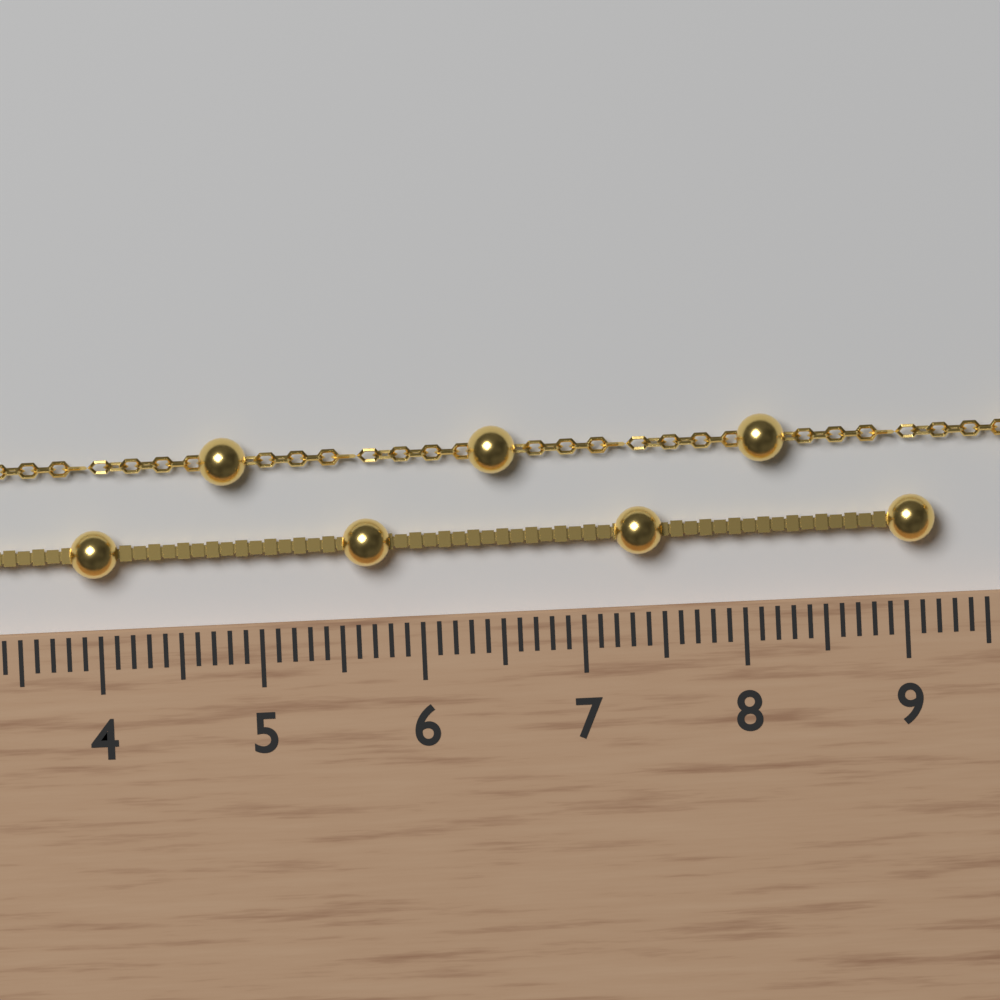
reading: 9.2 cm
